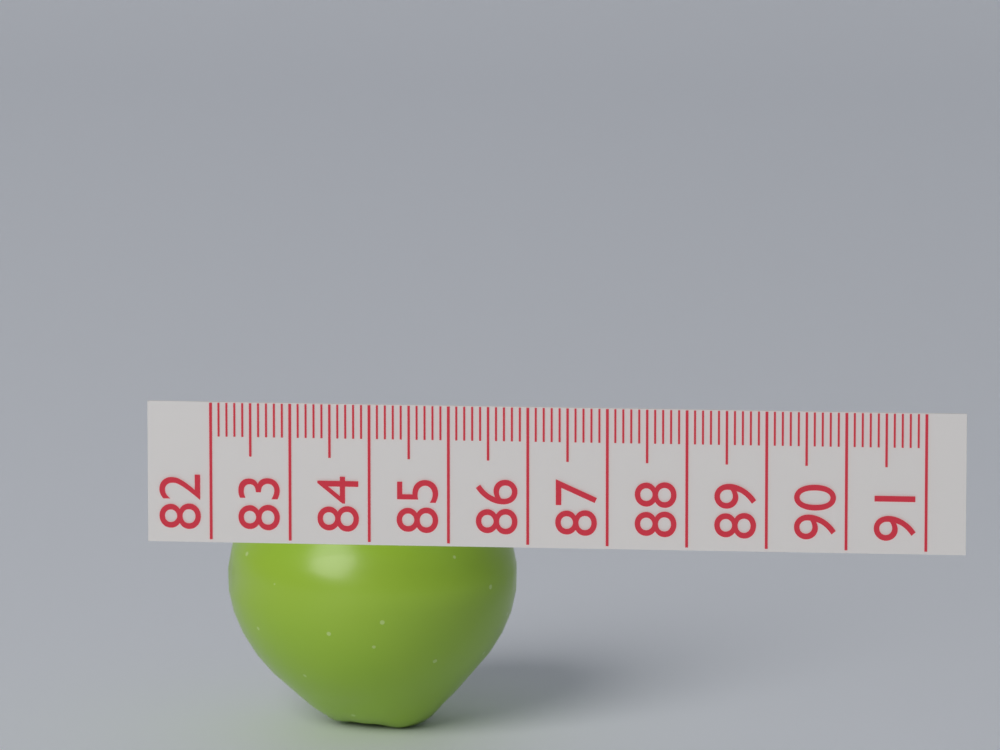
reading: 85.7 (no unit)
